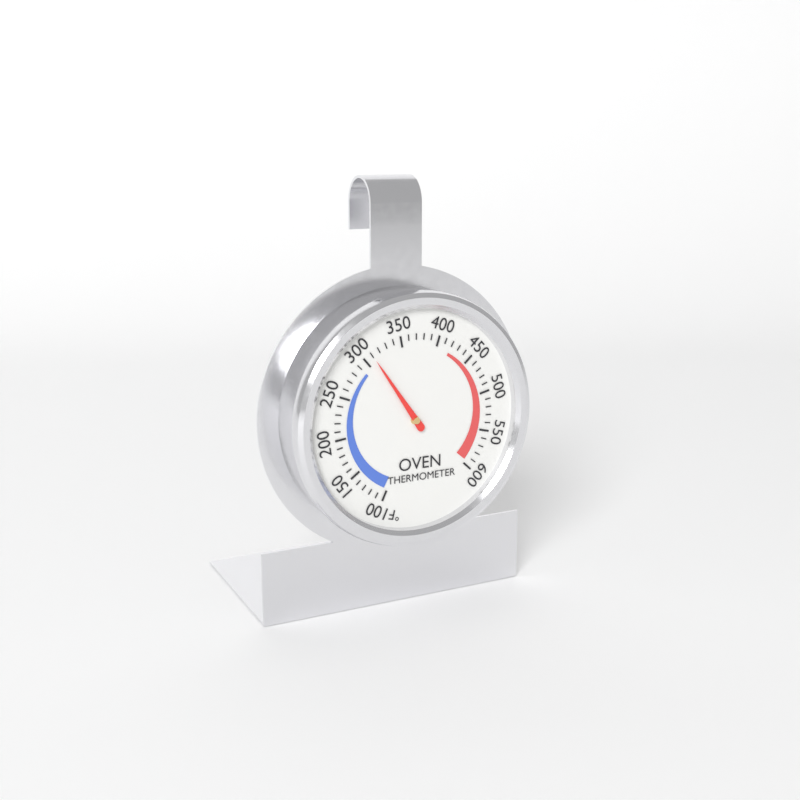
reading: 310 °F
